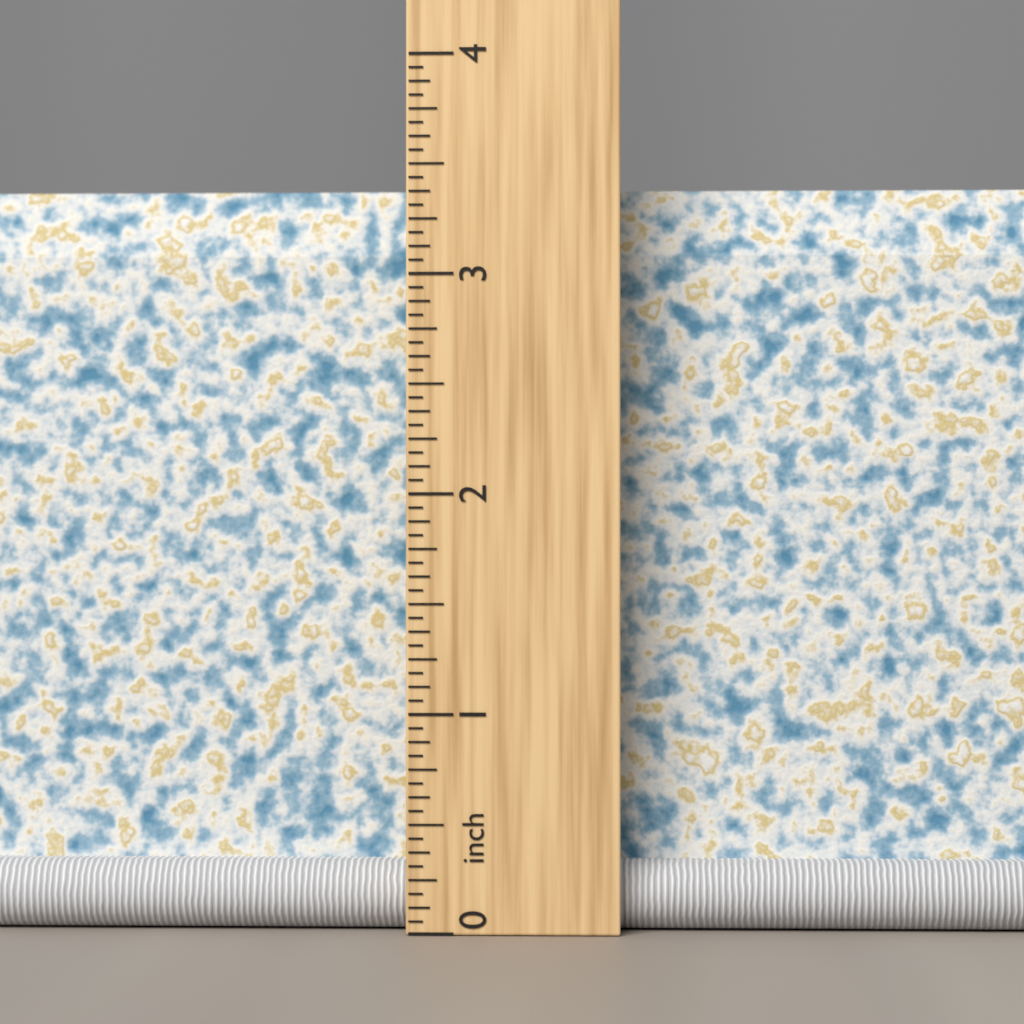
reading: 3.4375 inch
